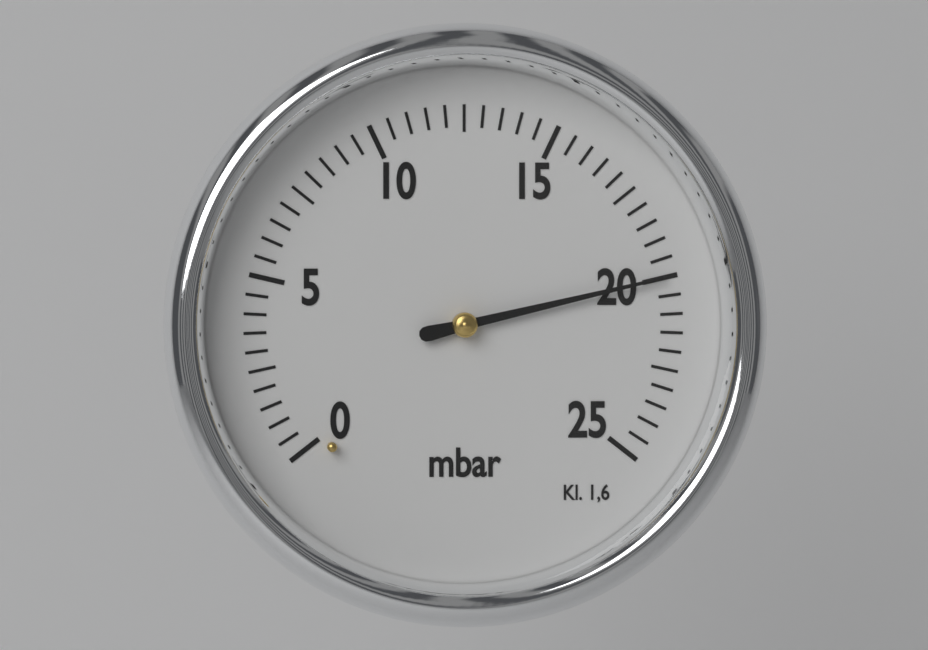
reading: 20.0 mbar
